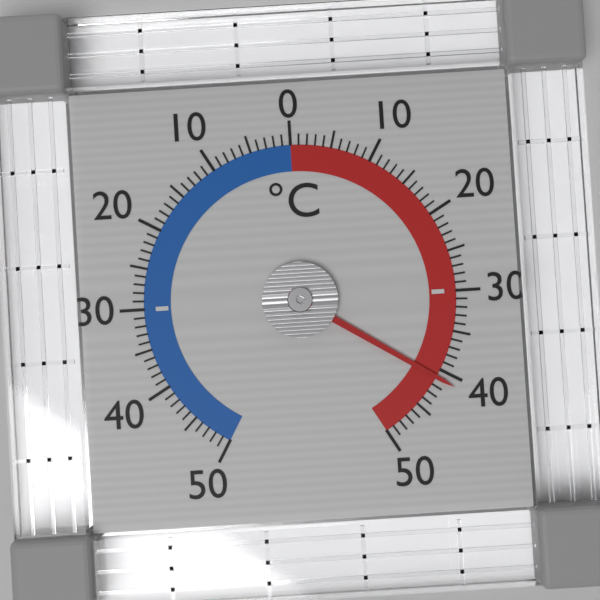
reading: 41 °C
